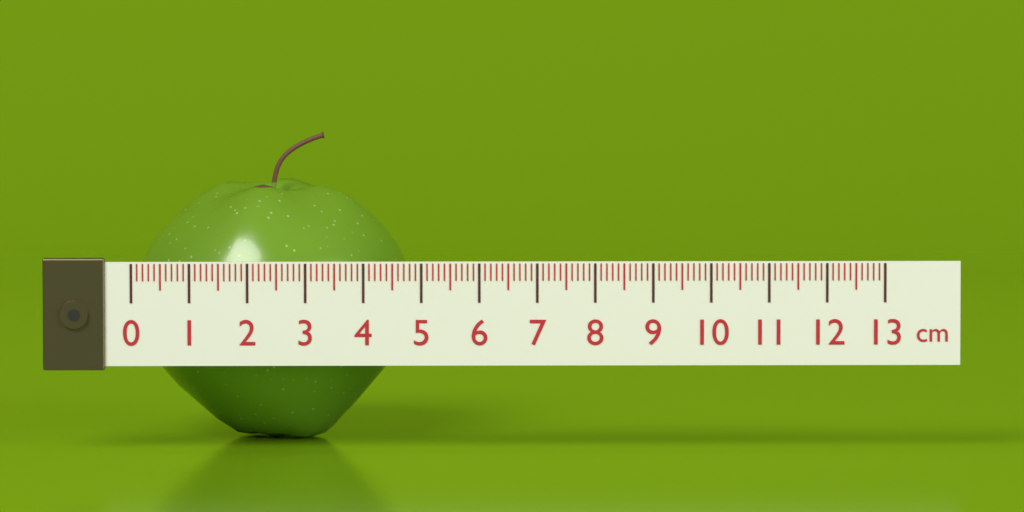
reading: 4.8 cm
